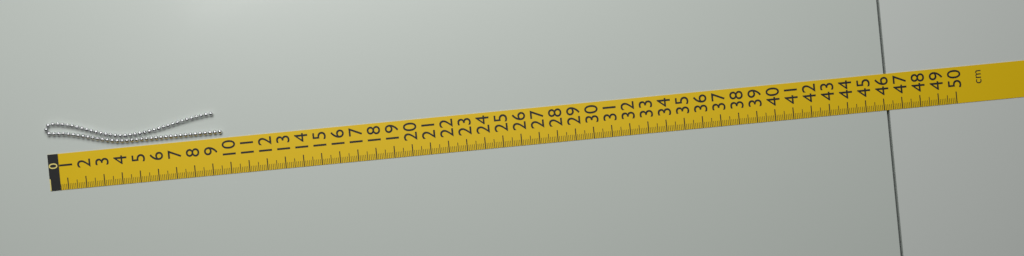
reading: 9.7 cm
